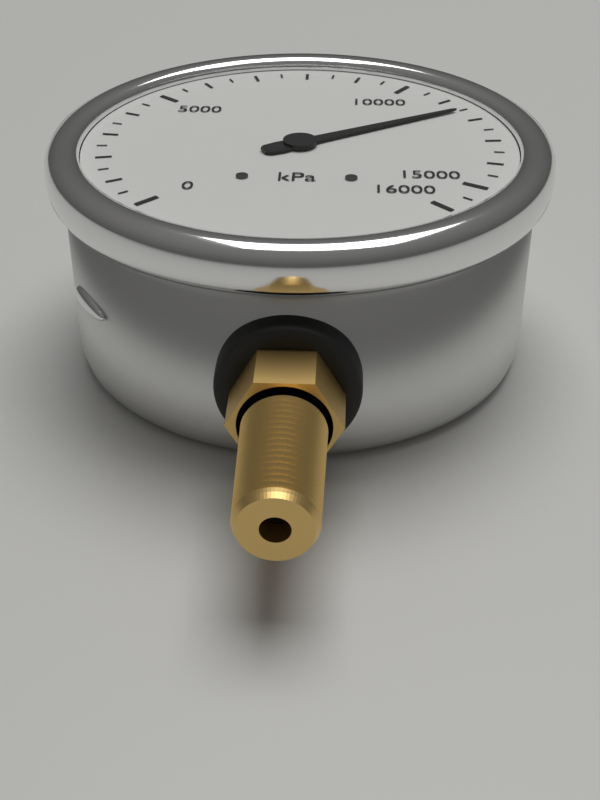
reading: 11500 kPa
